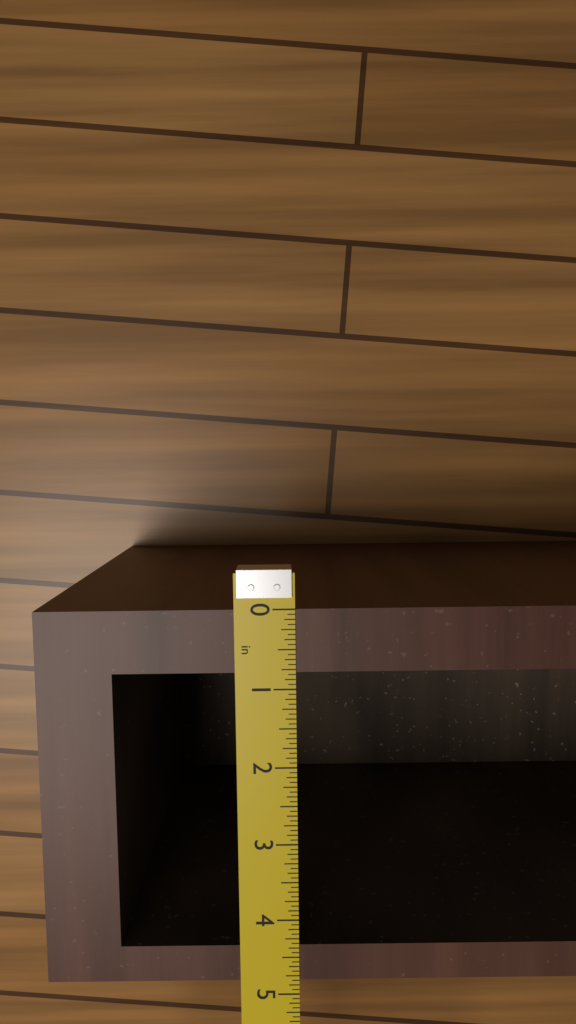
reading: 4.8125 in
